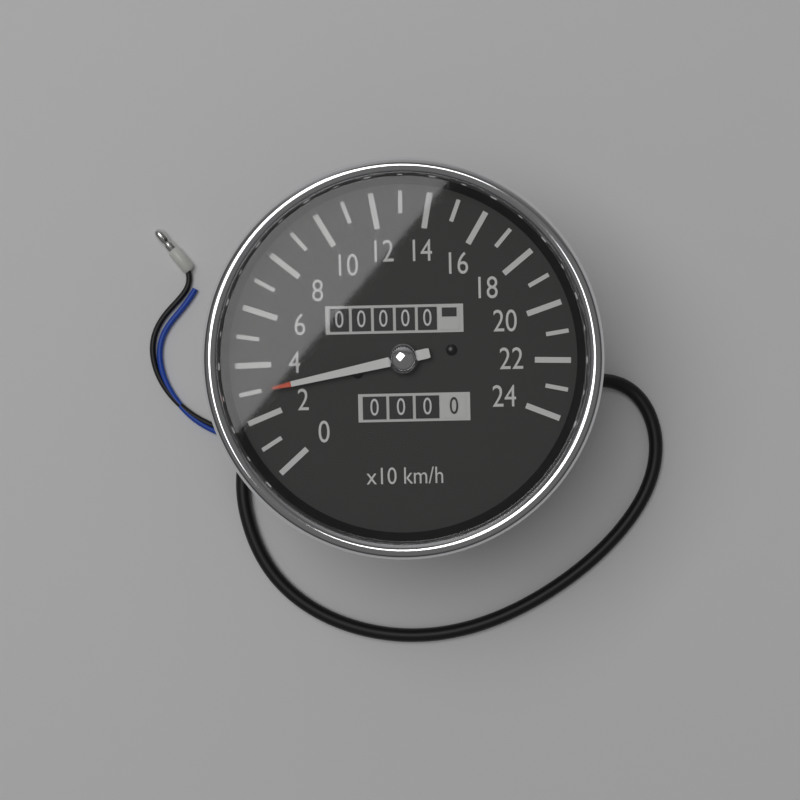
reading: 30 km/h
